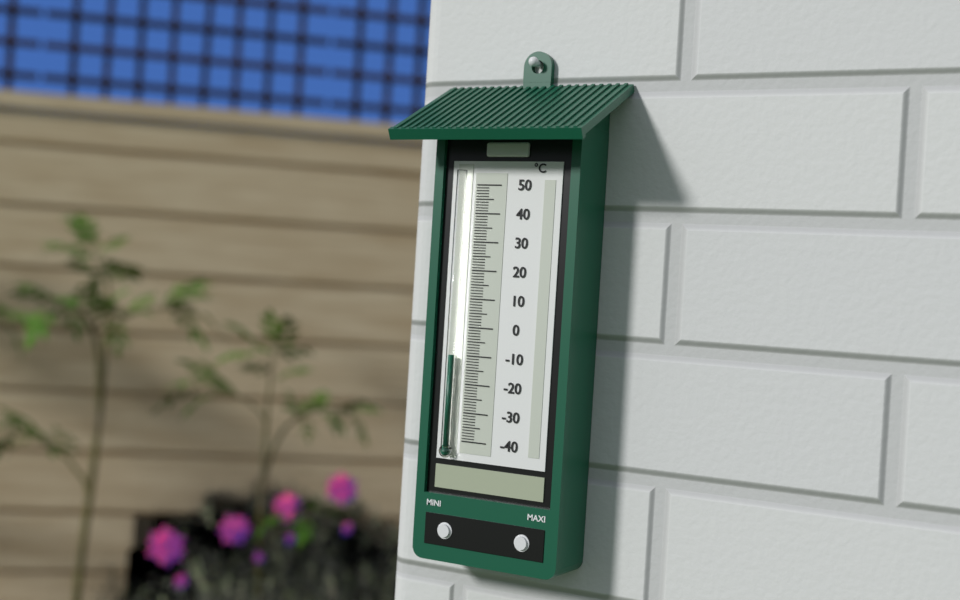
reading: -10 °C
